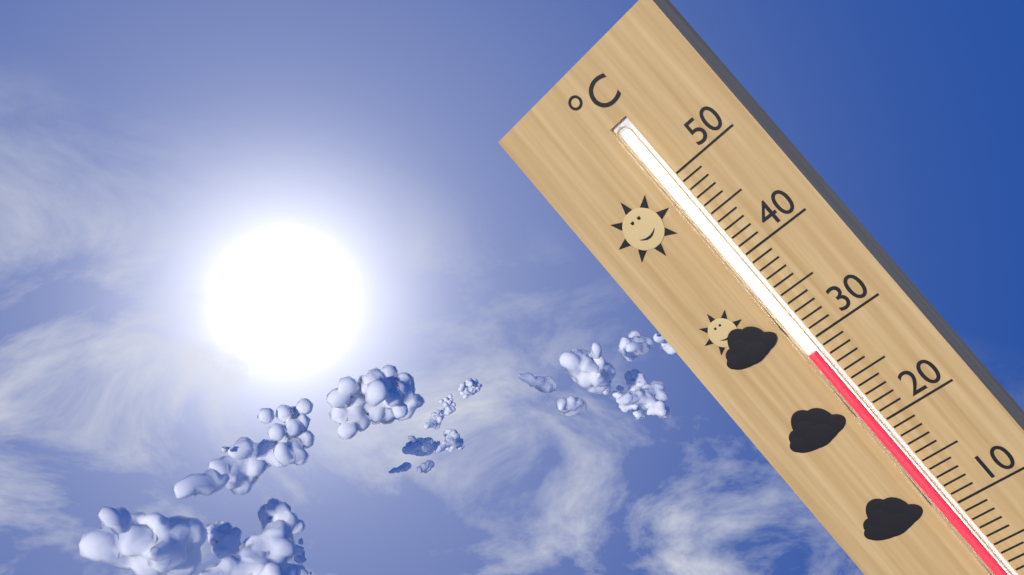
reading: 29 °C
